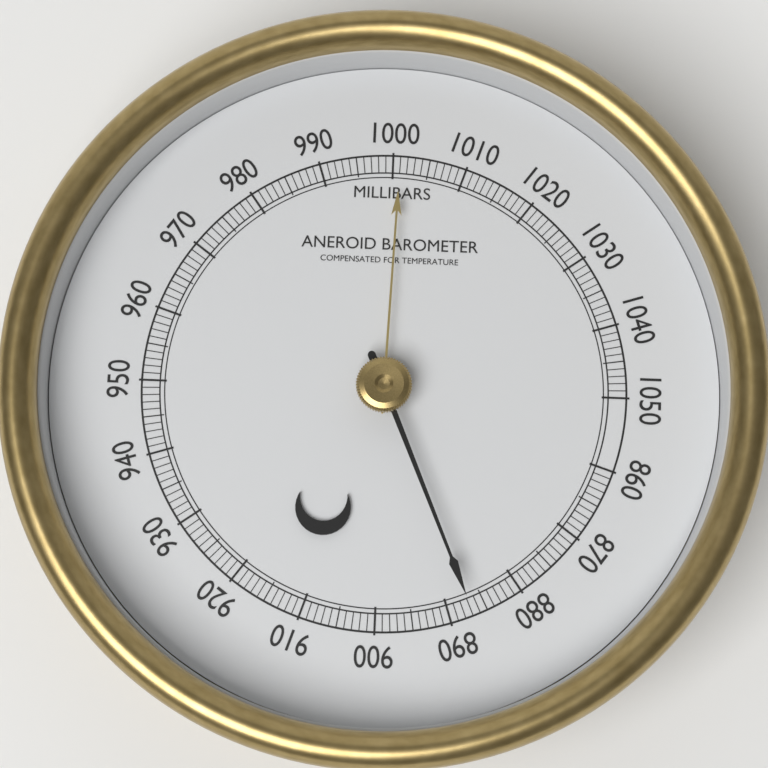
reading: 887 mbar
